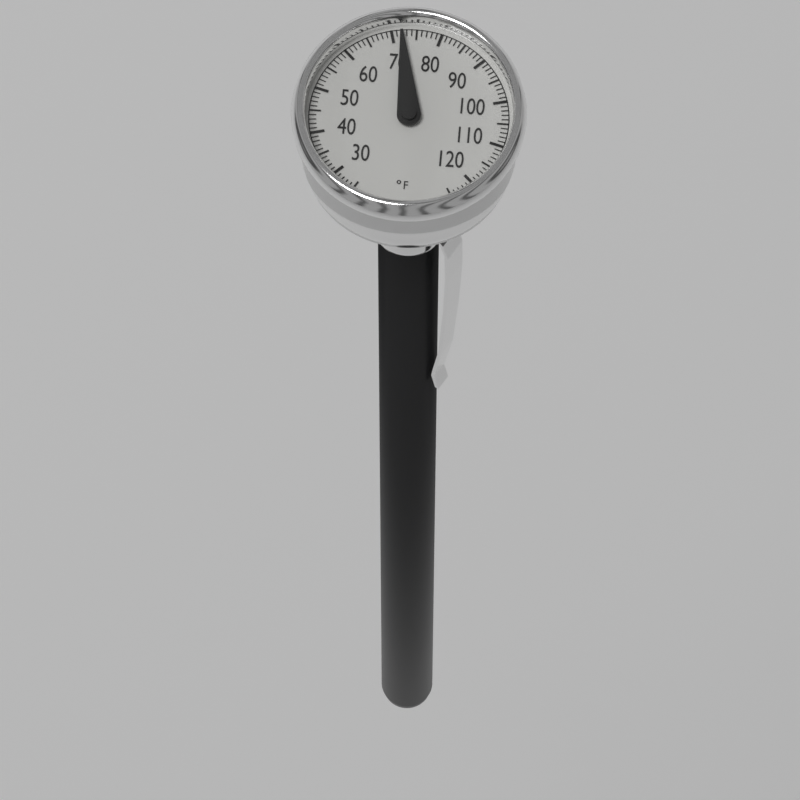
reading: 72 °F
